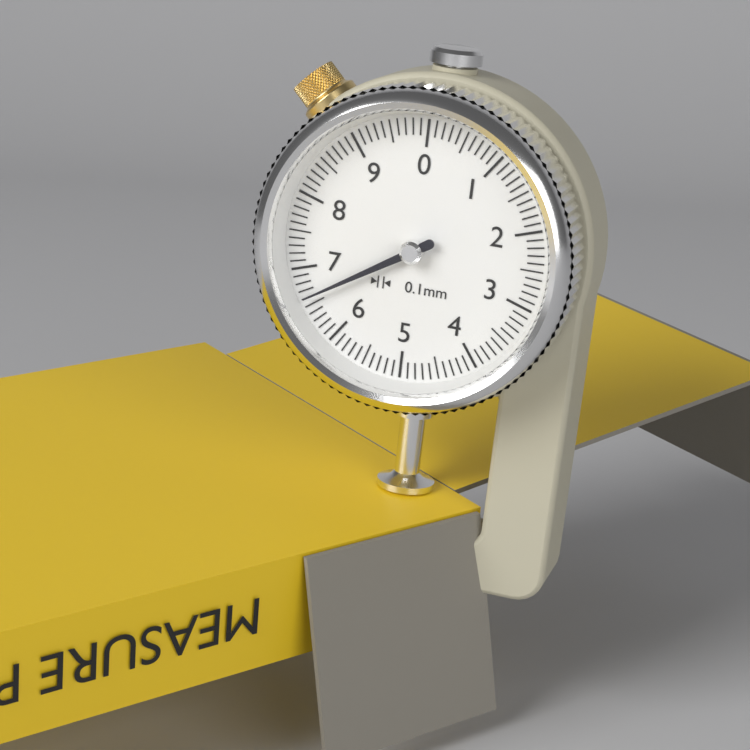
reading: 6.6 mm
